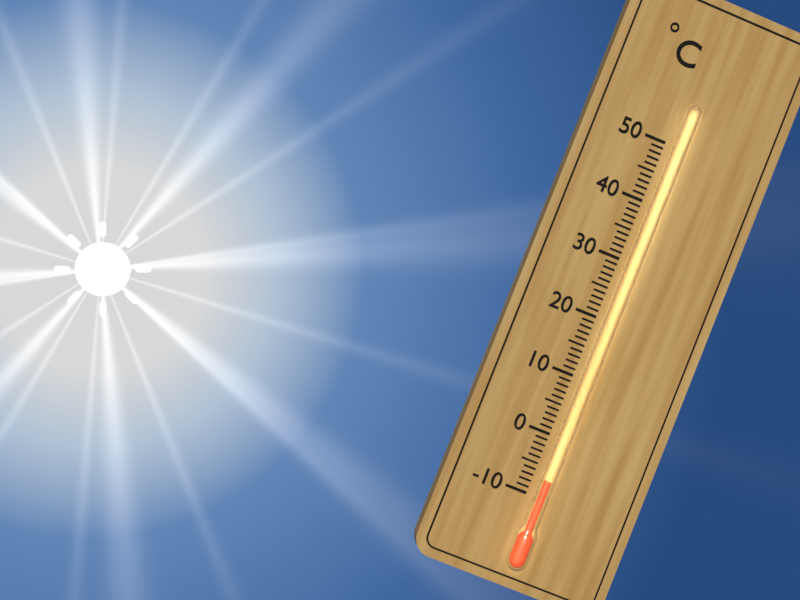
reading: -7 °C
